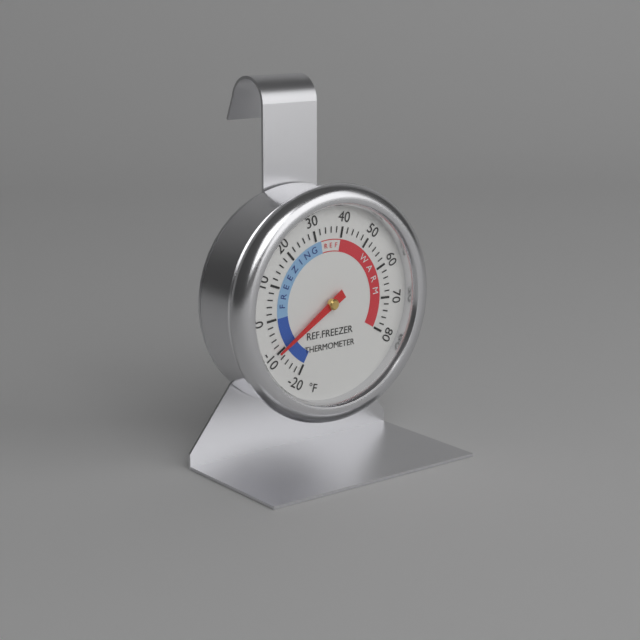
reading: -10 °F
